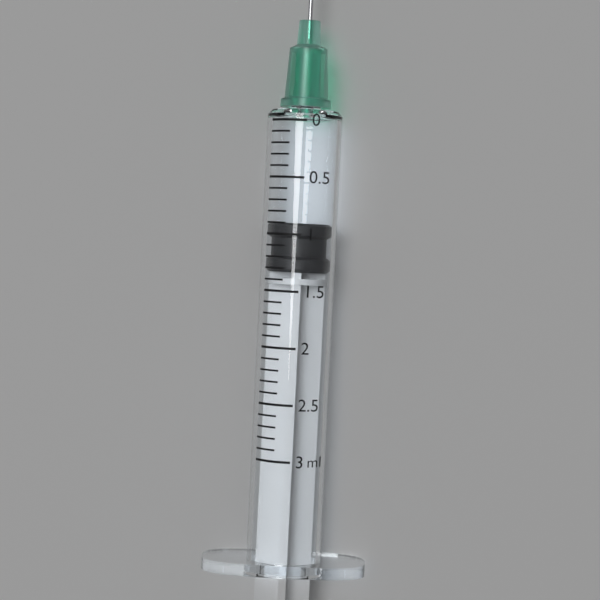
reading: 0.9 ml
